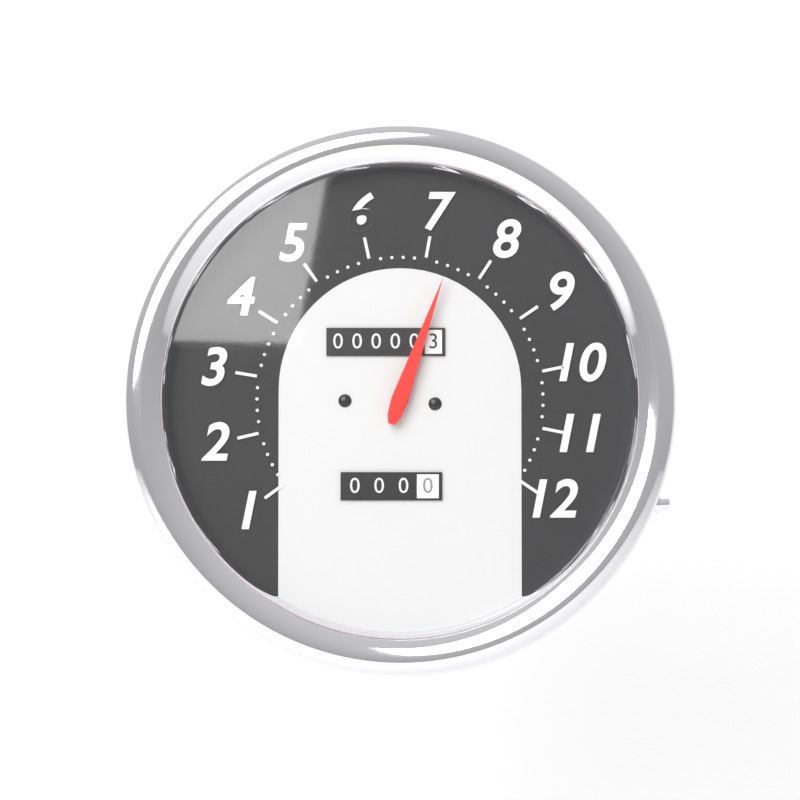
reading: 7.4 (no unit)
